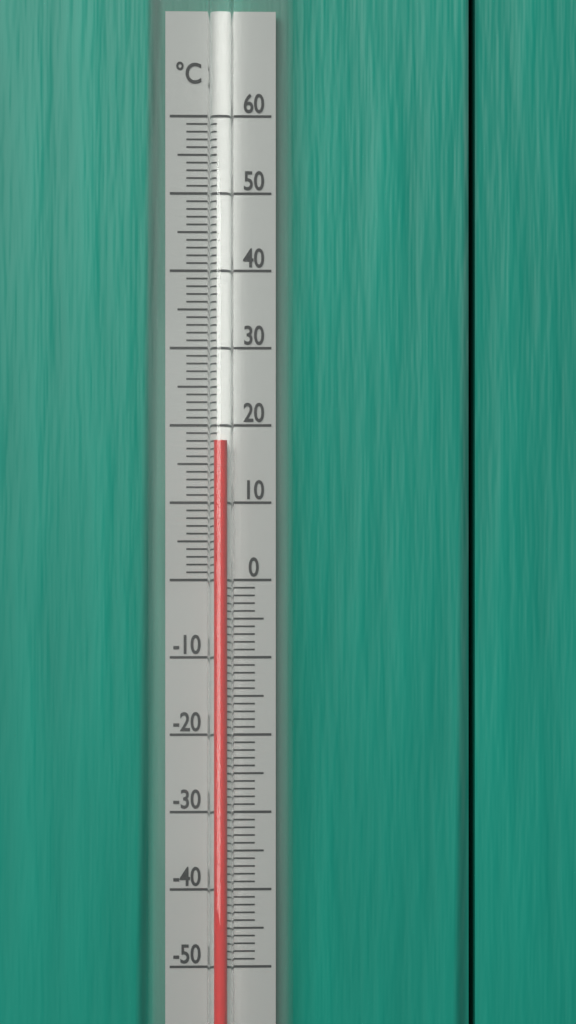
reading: 18 °C
